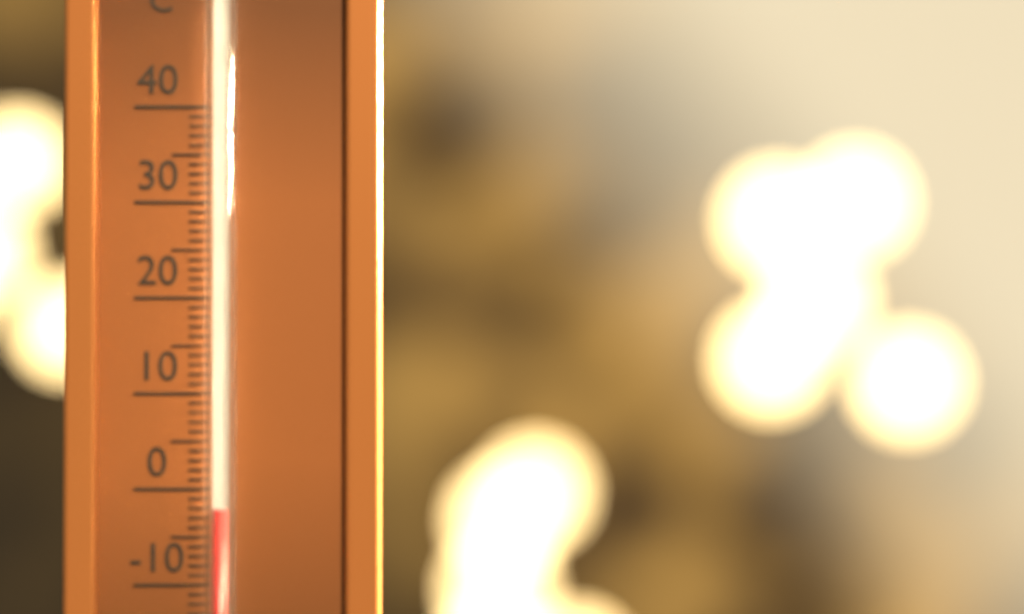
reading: -2 °C
